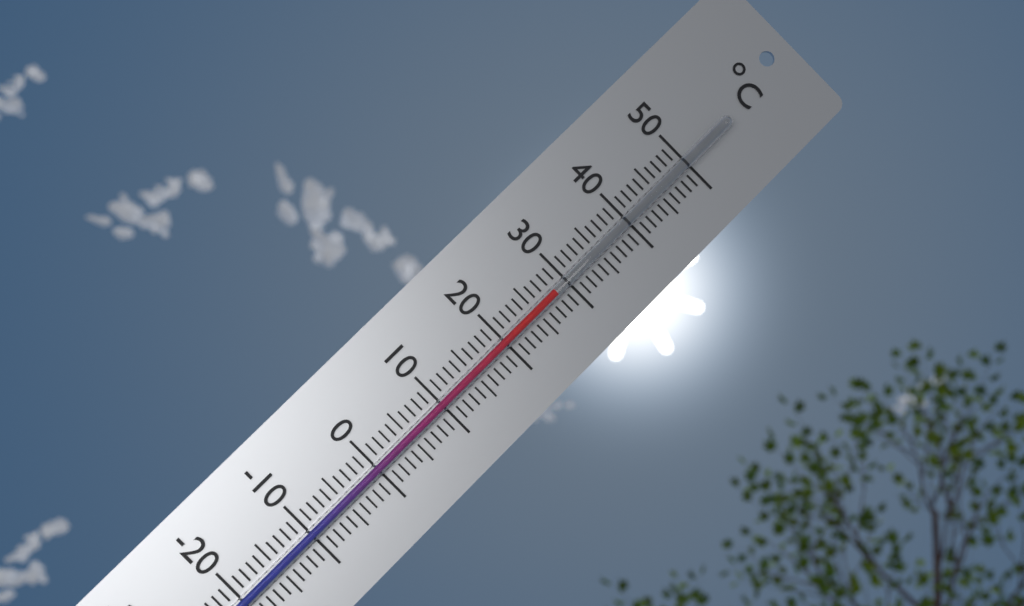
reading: 28 °C
